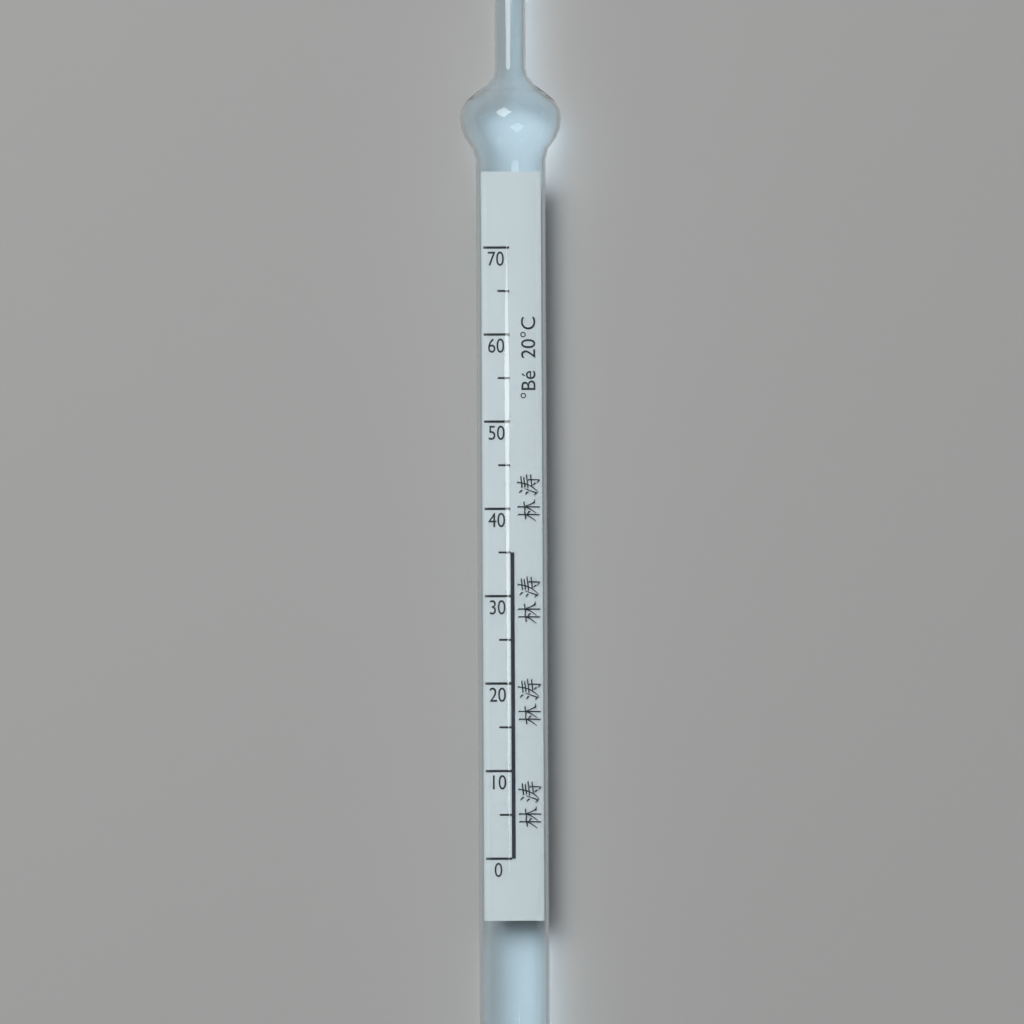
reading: 35 °Bé
